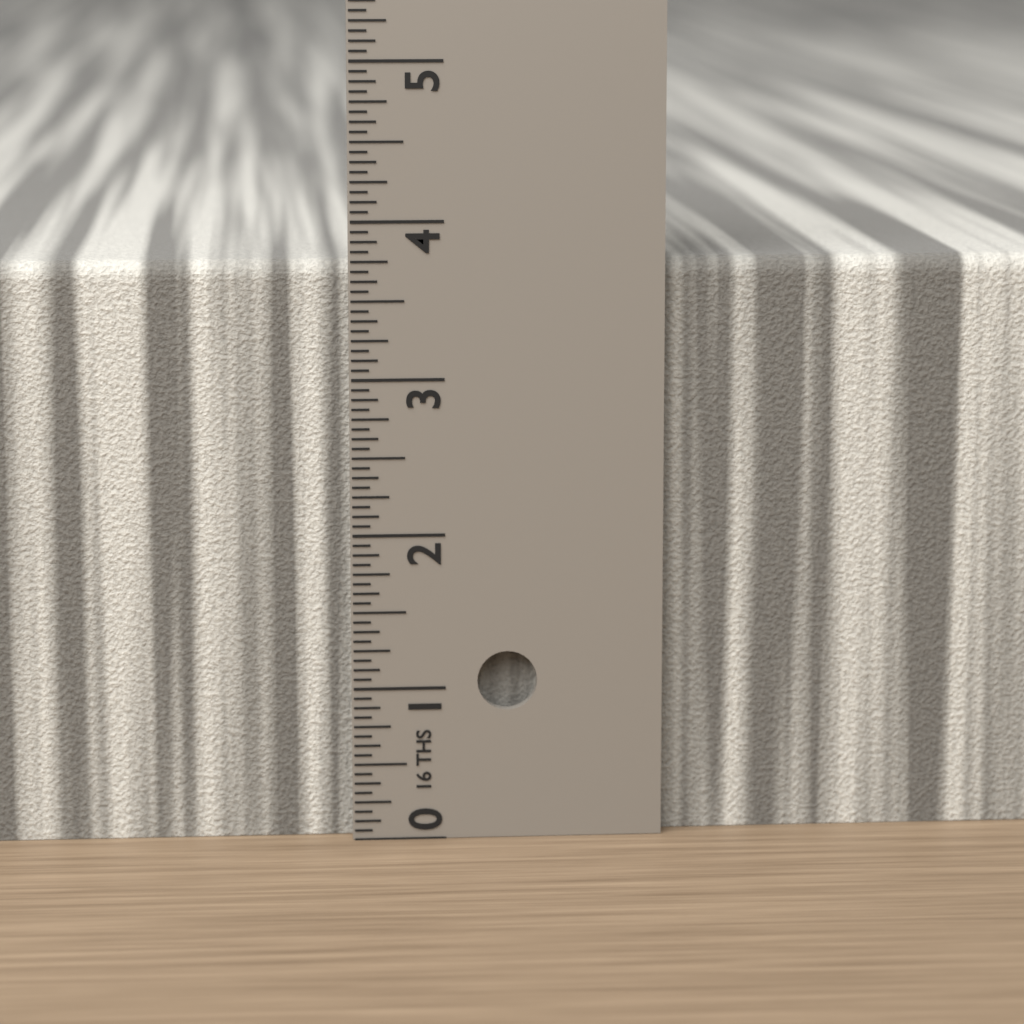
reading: 3.7500 in
